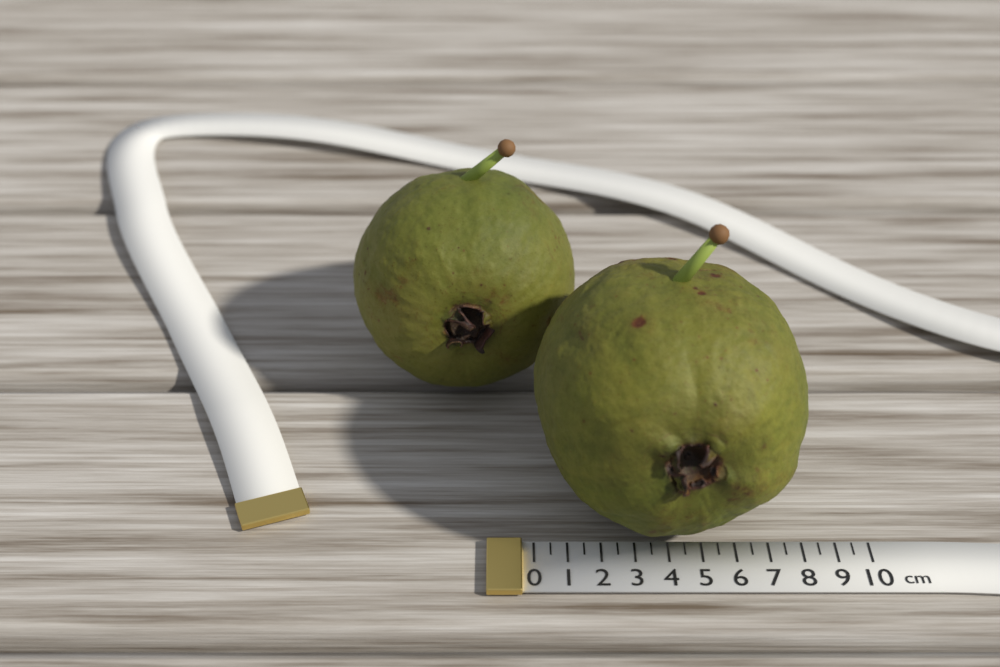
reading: 8.0 cm
